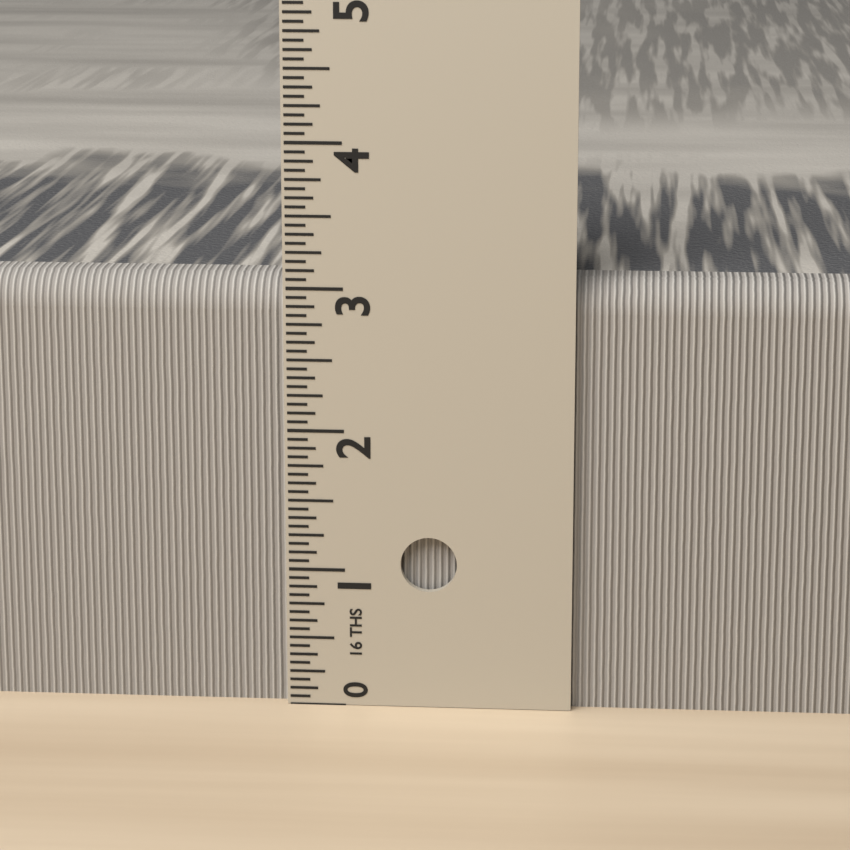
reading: 3.0625 in
